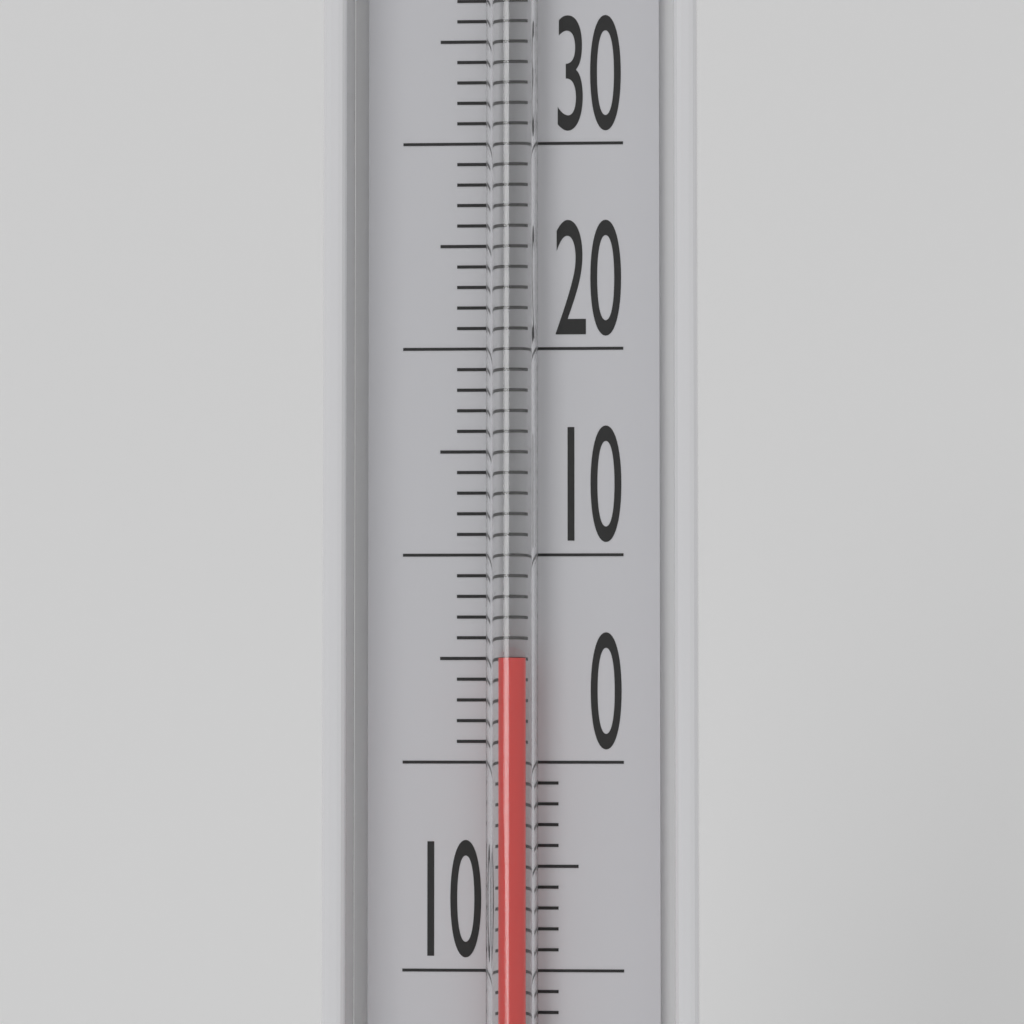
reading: 5 °C
